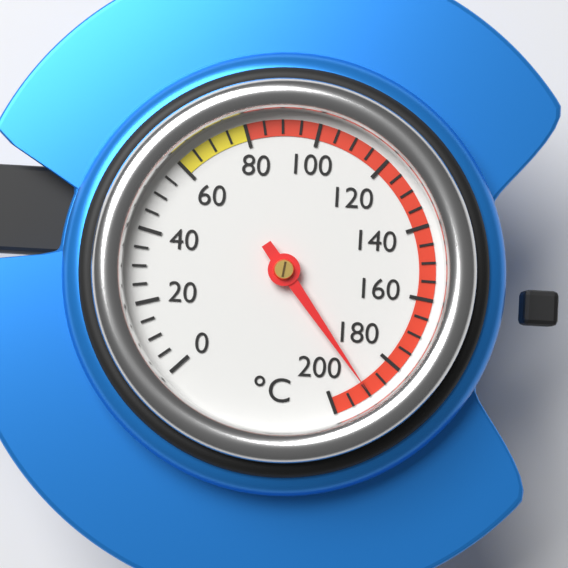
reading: 190 °C
